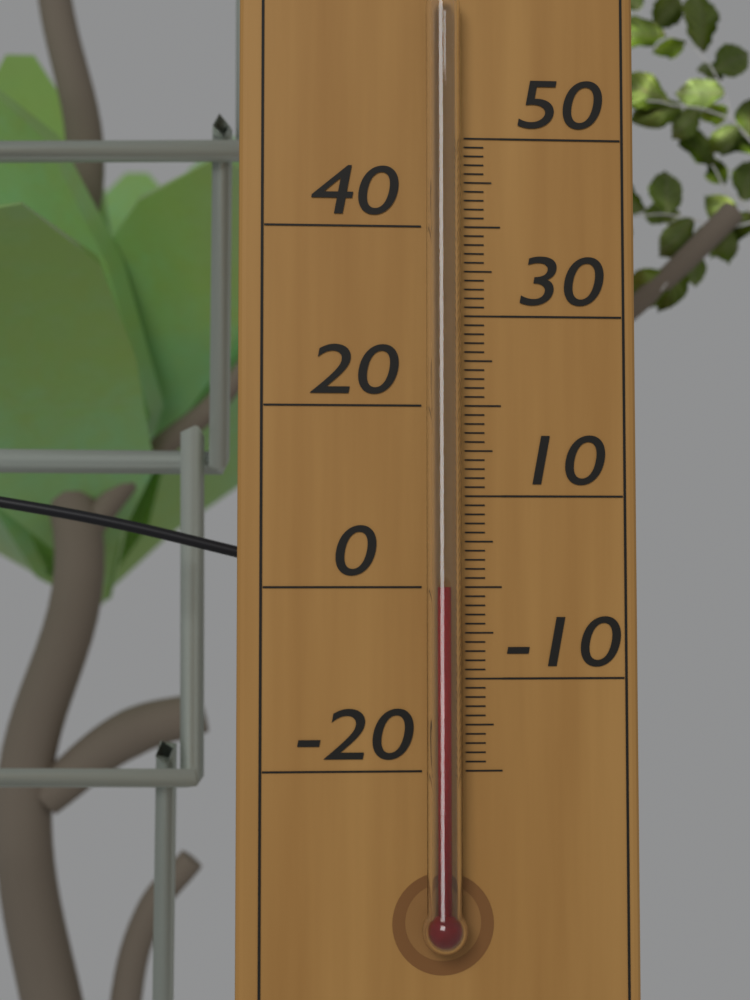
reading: 0 °C
